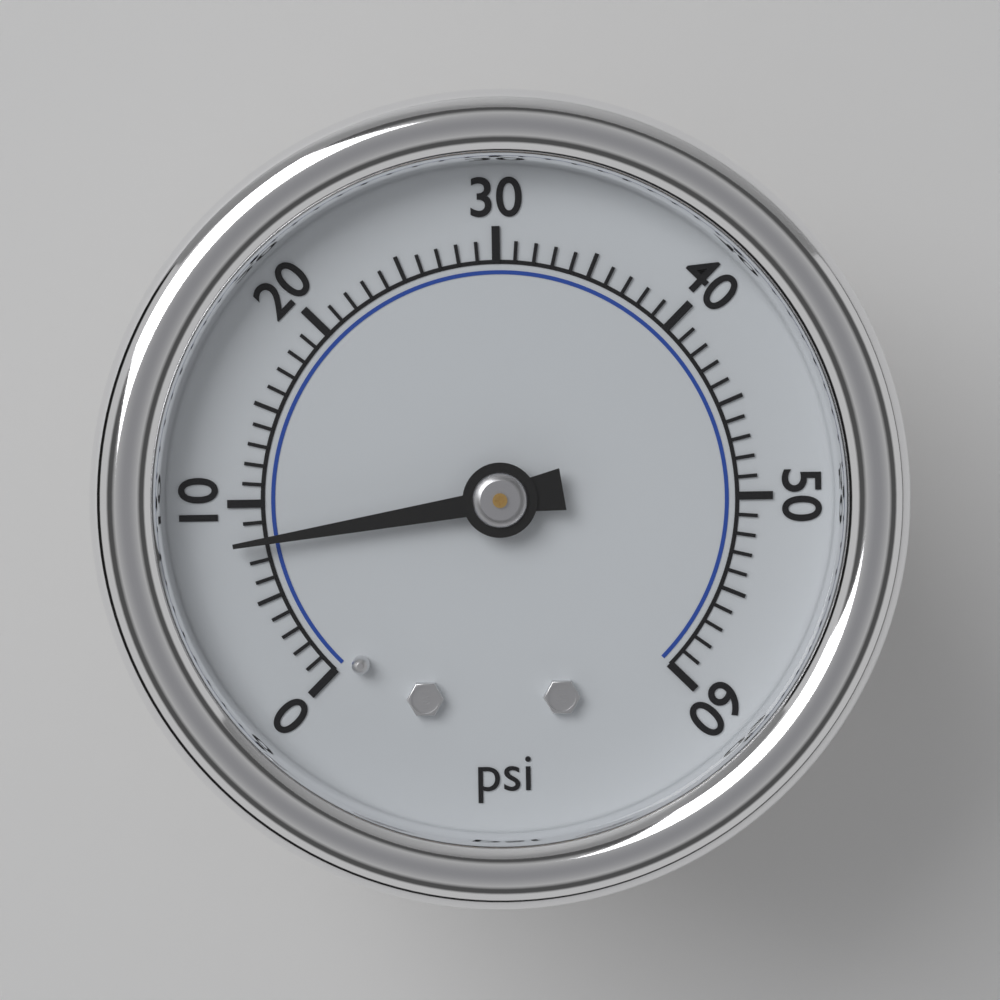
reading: 8 psi
